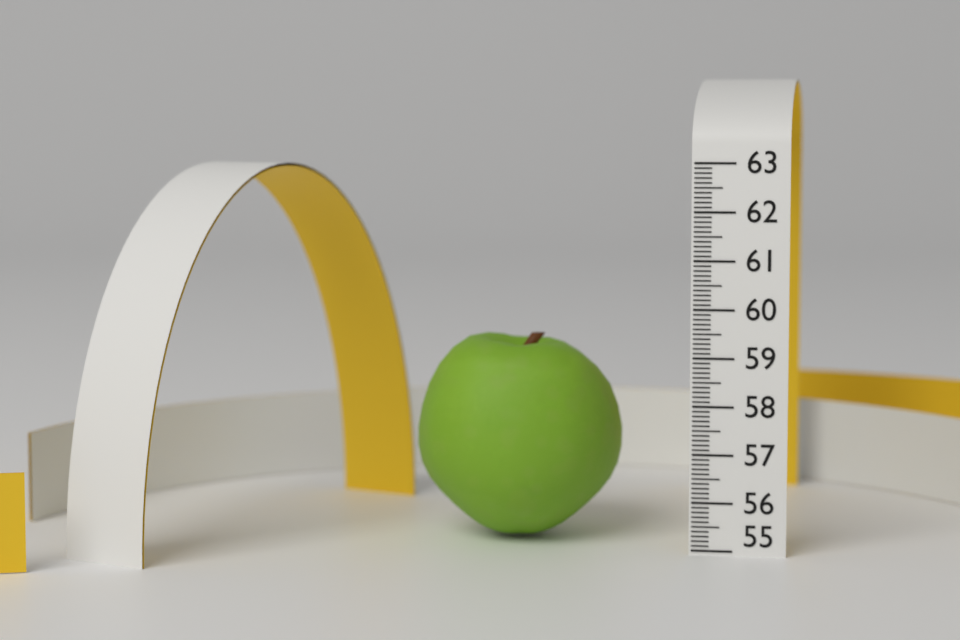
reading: 59.3 (no unit)
